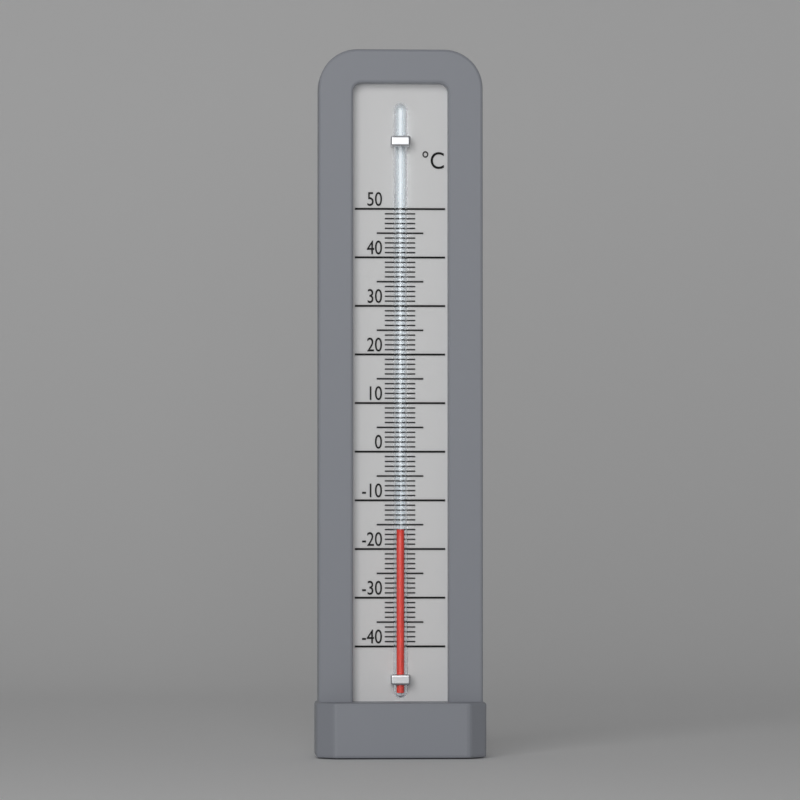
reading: -16 °C
